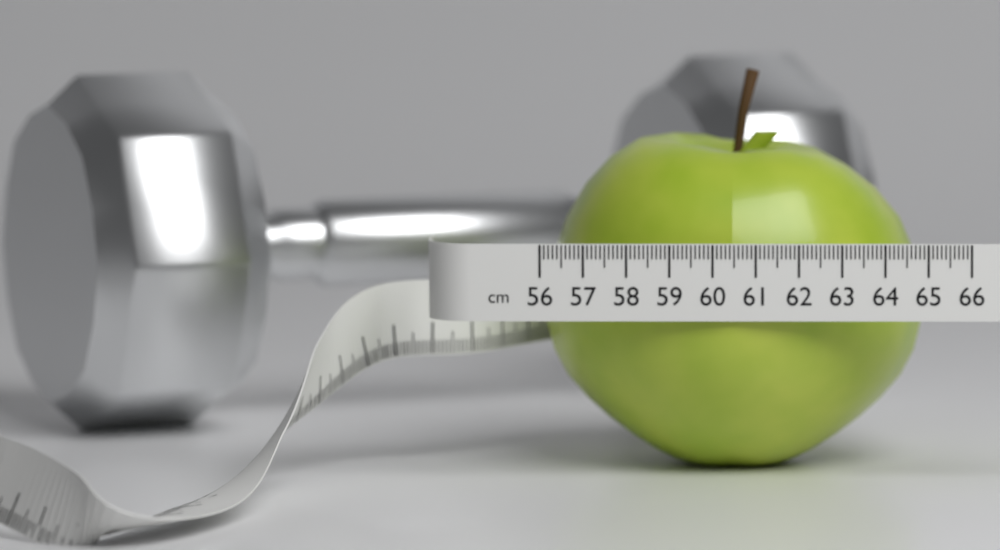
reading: 64.9 cm
